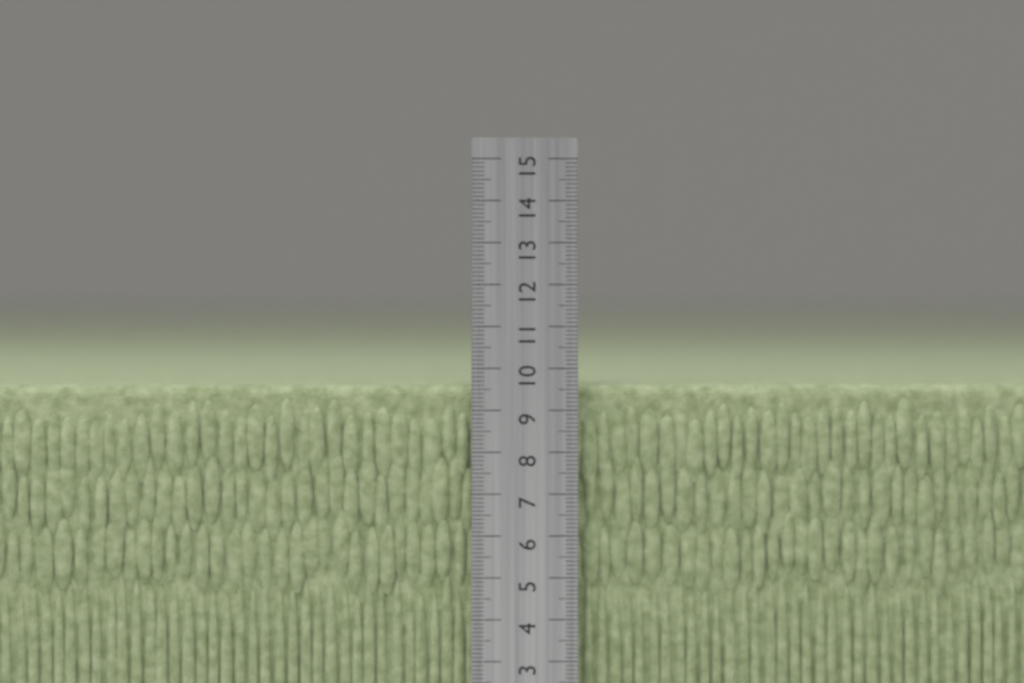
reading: 9.6 cm
